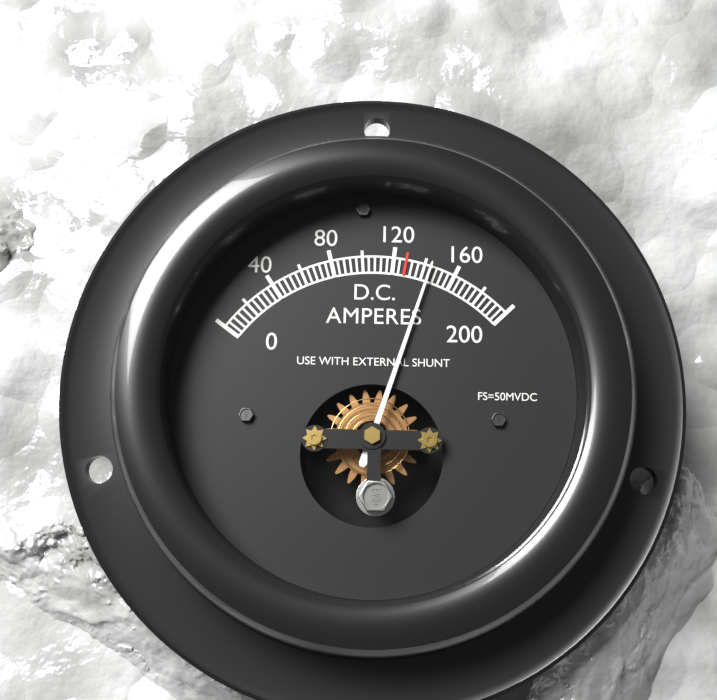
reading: 144 A
